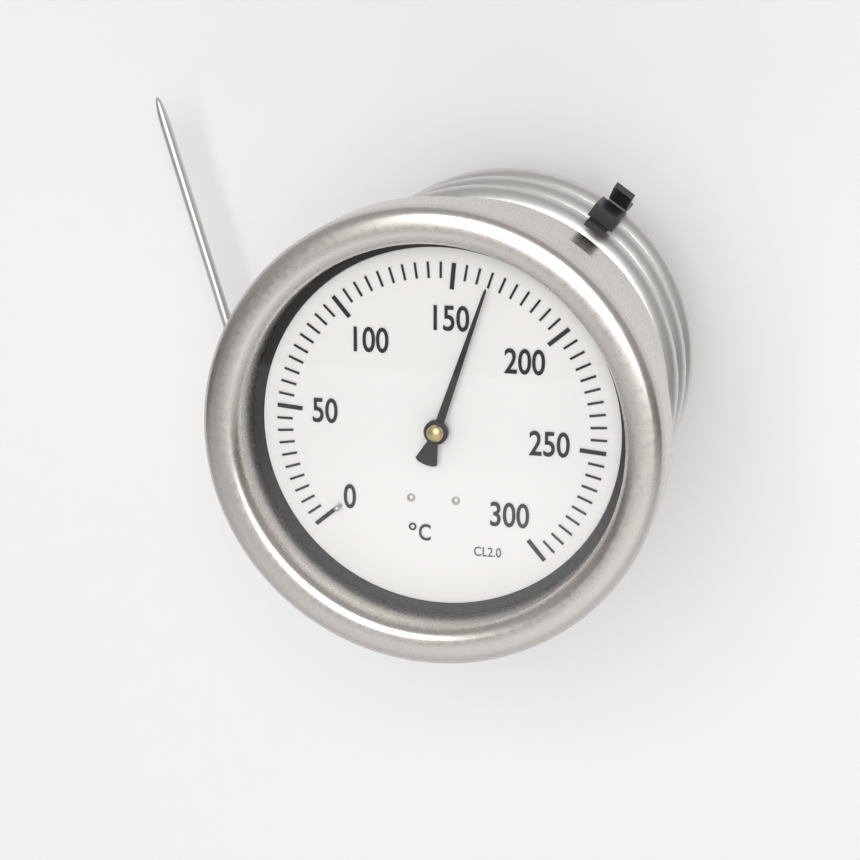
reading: 165 °C
